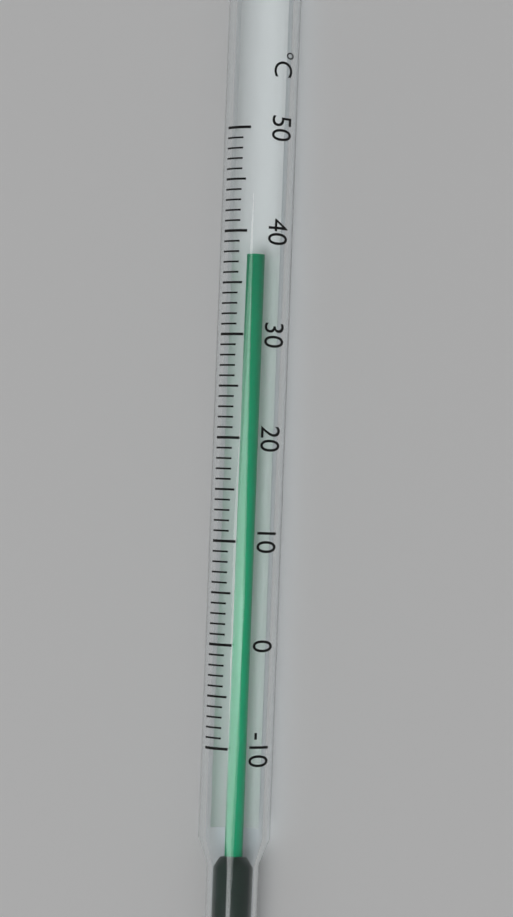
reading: 38 °C
